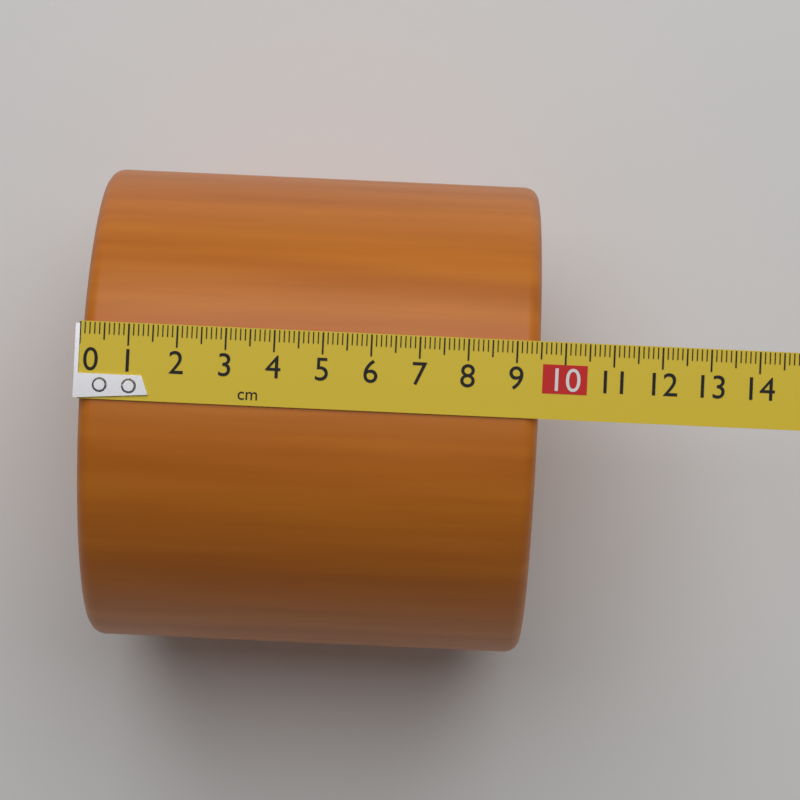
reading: 9.5 cm
